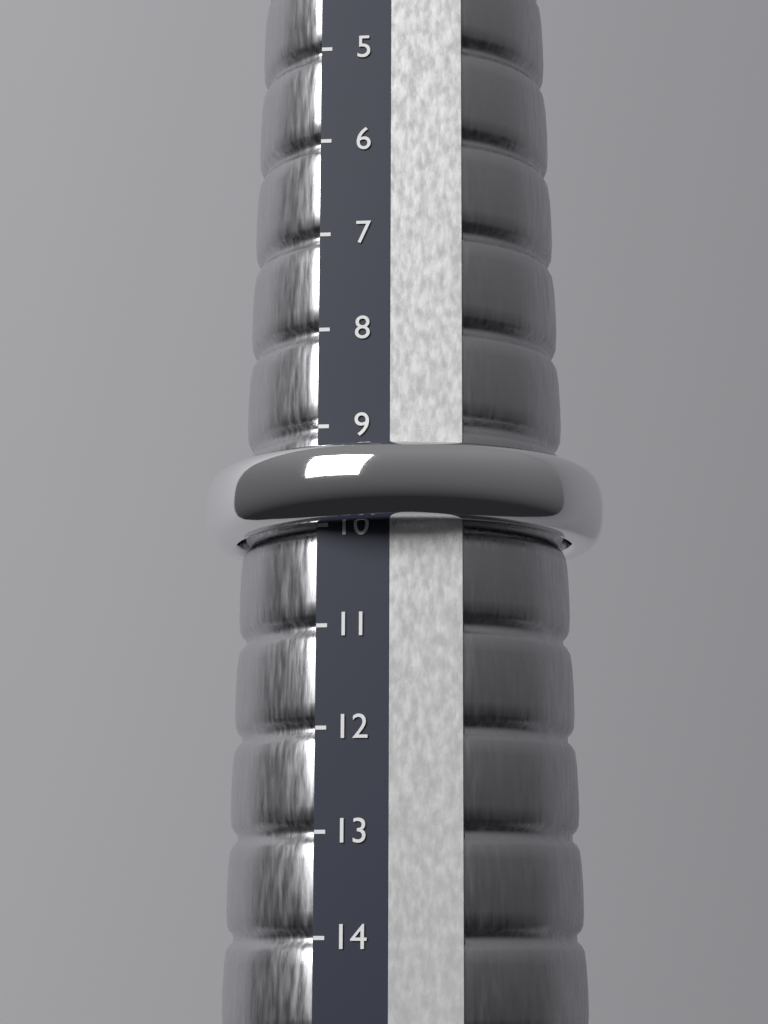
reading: 10 (no unit)
